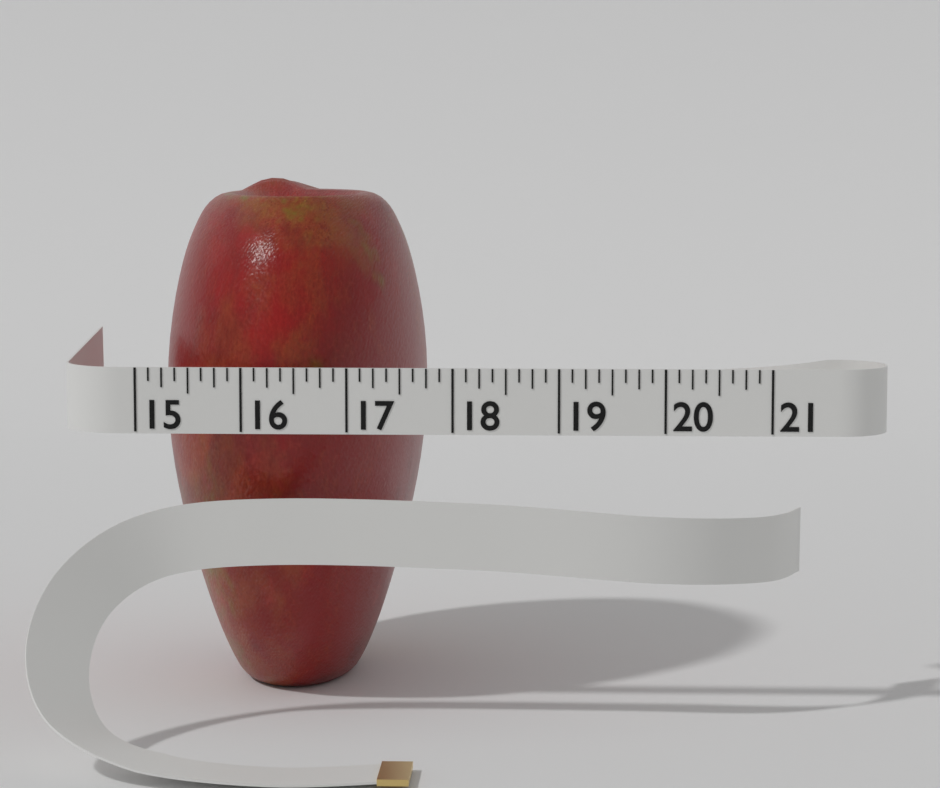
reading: 17.625 (no unit)
